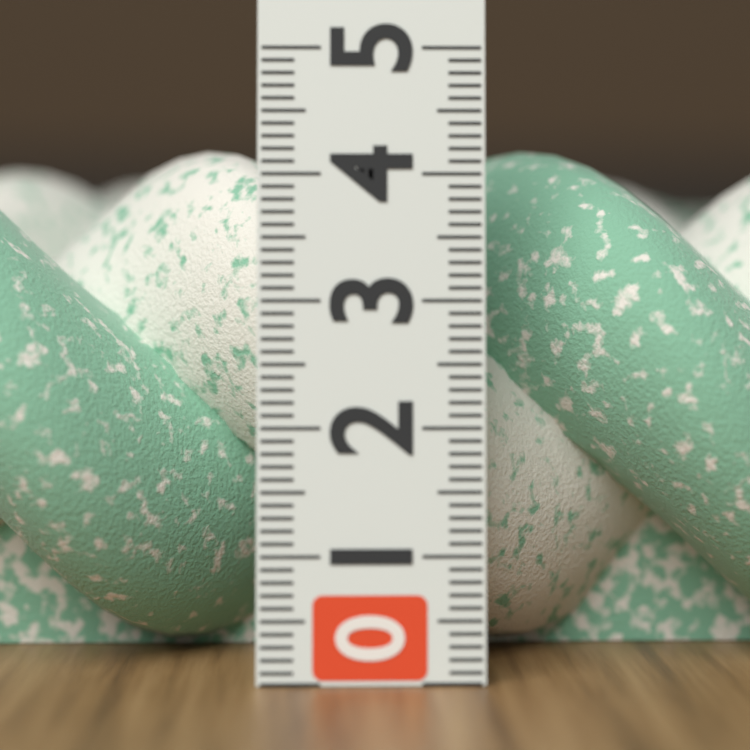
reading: 4.3 (no unit)
